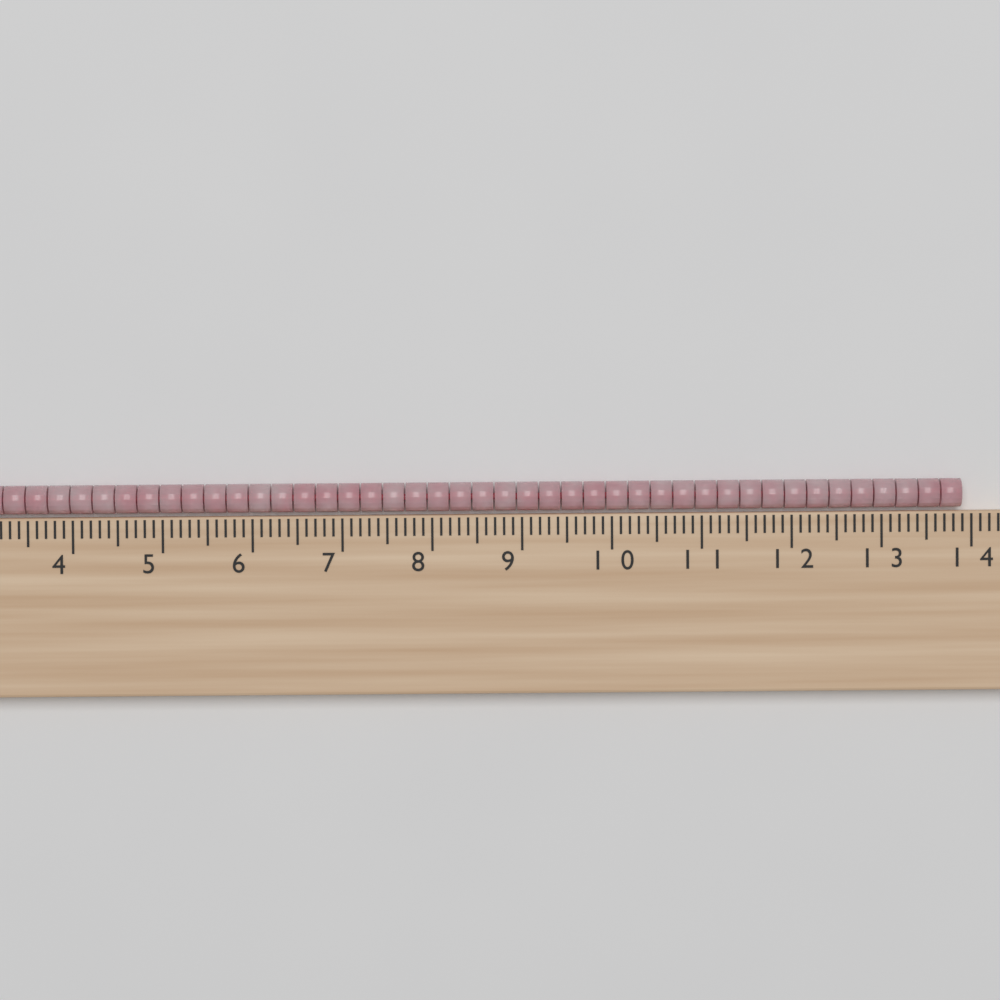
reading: 13.9 cm
